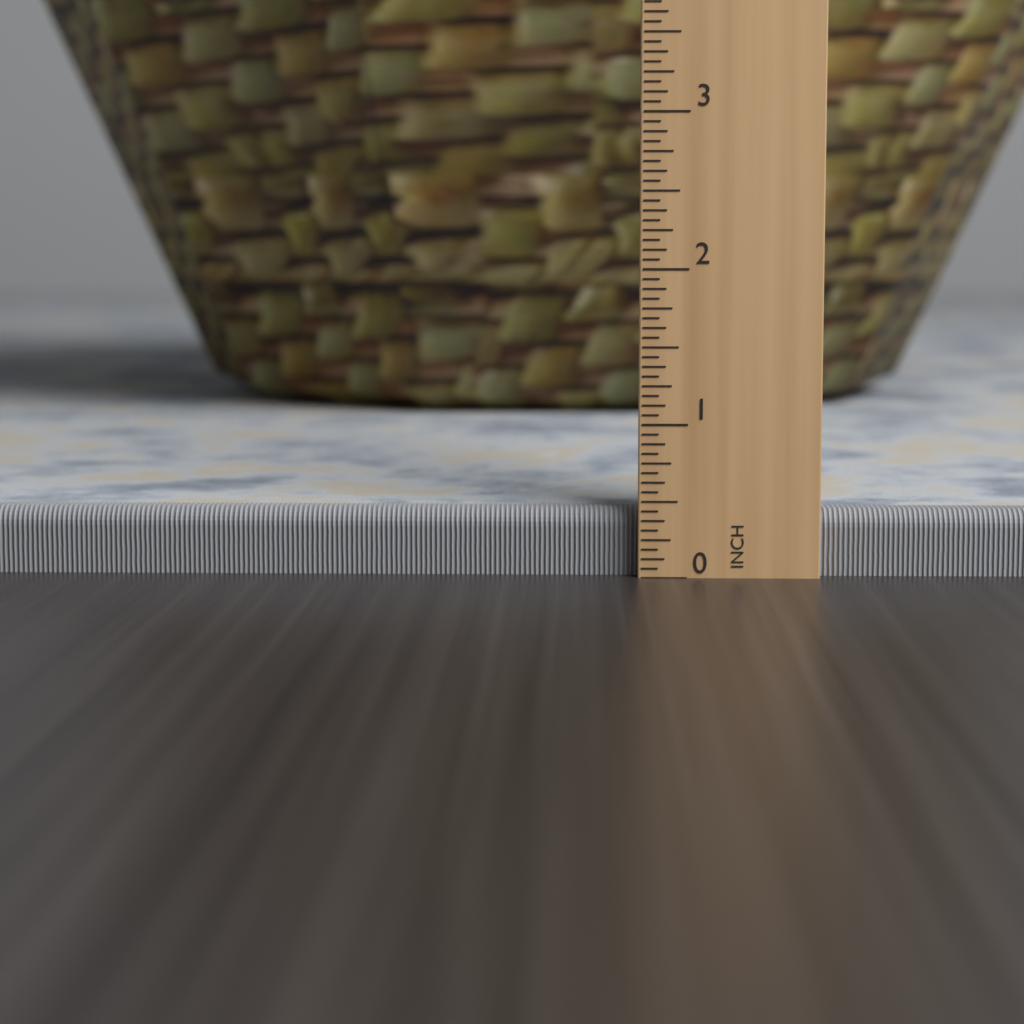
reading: 0.4375 in
